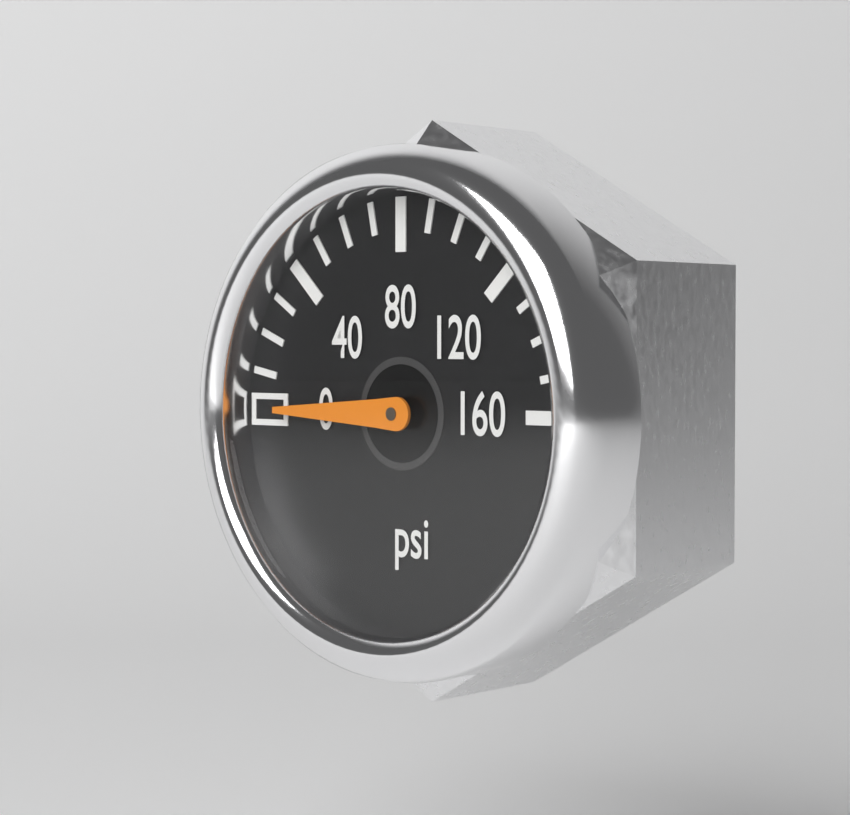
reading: 0 psi
